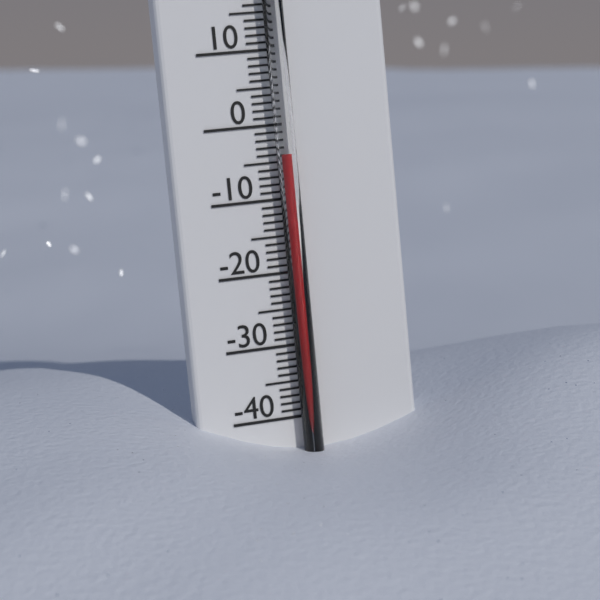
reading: -4 °C
